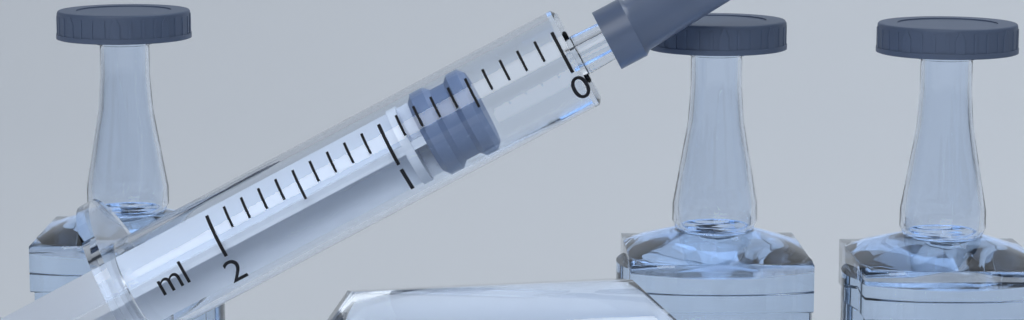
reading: 0.5 ml
